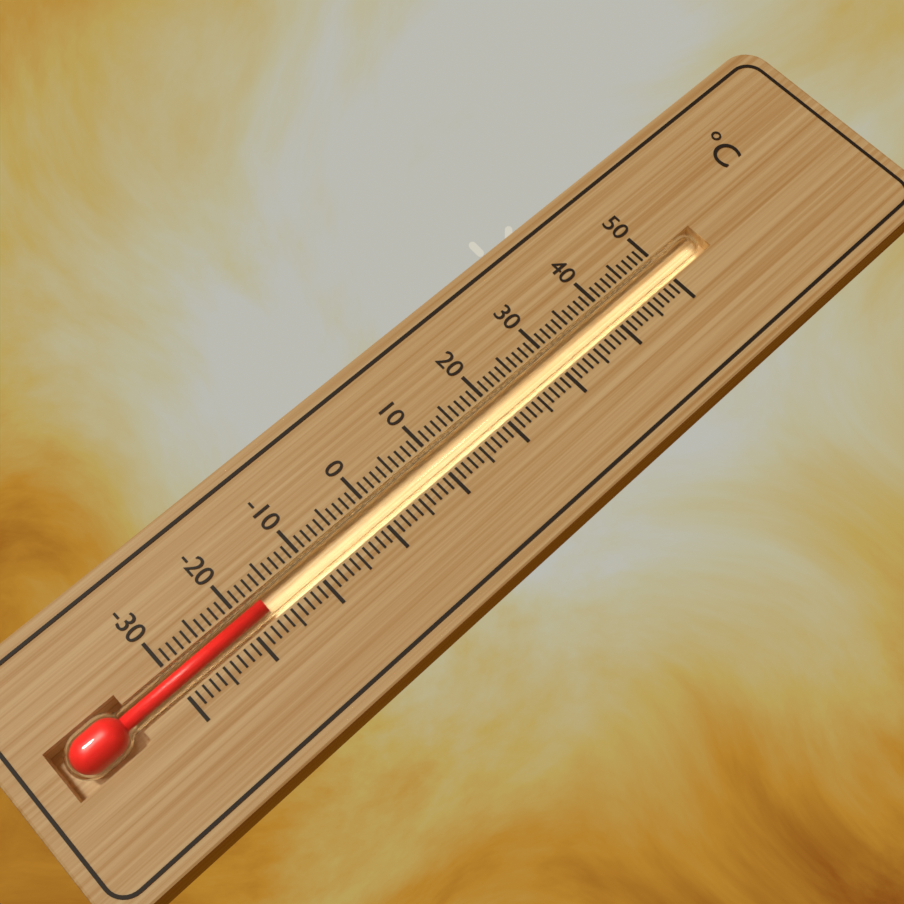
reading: -17 °C
